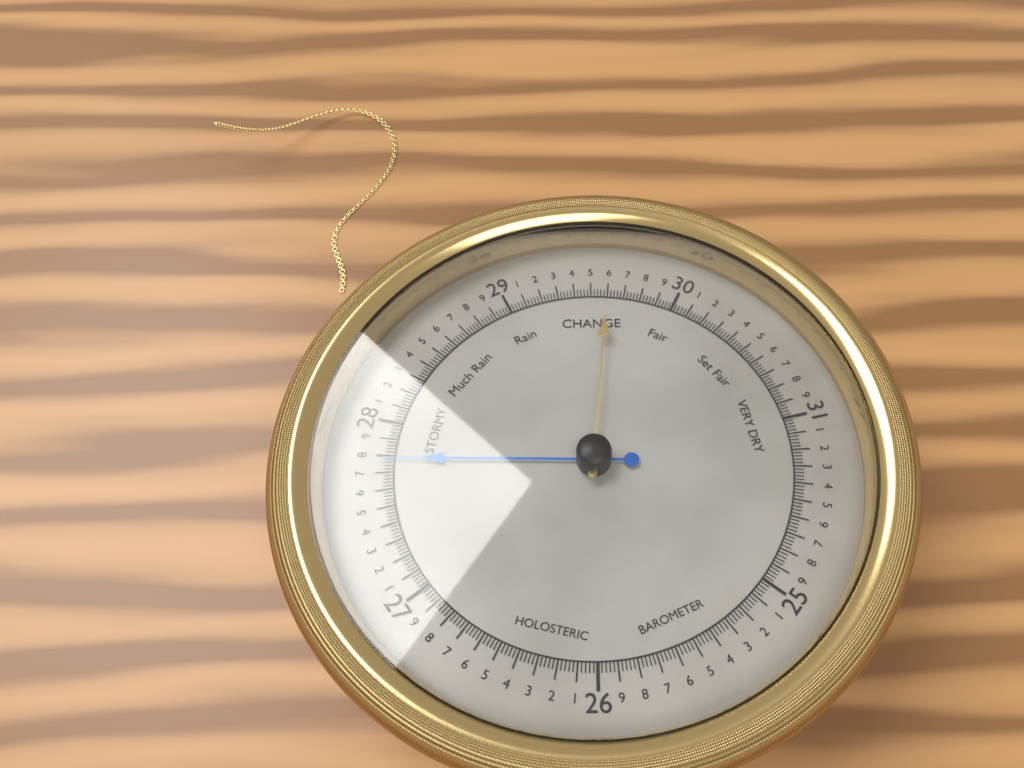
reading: 27.78 (no unit)
